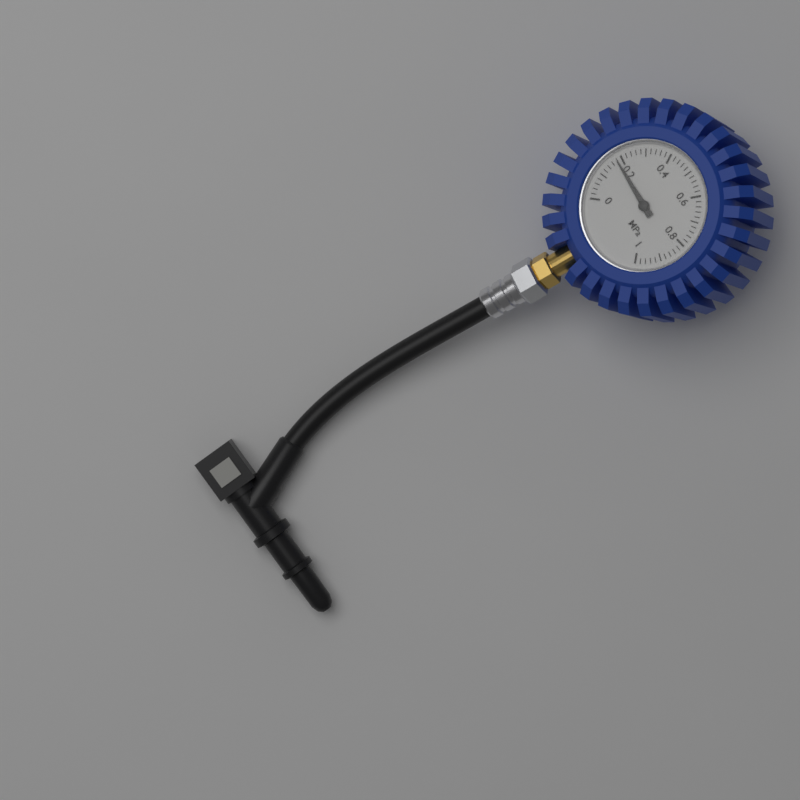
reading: 0.18 MPa
